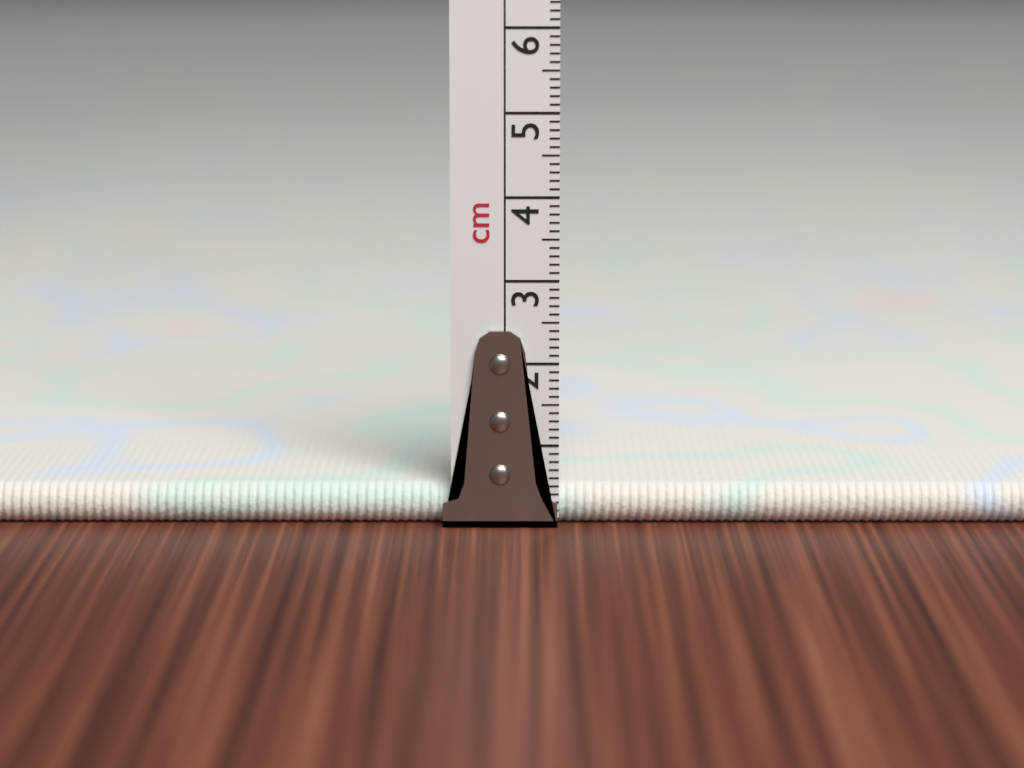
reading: 0.5 cm
